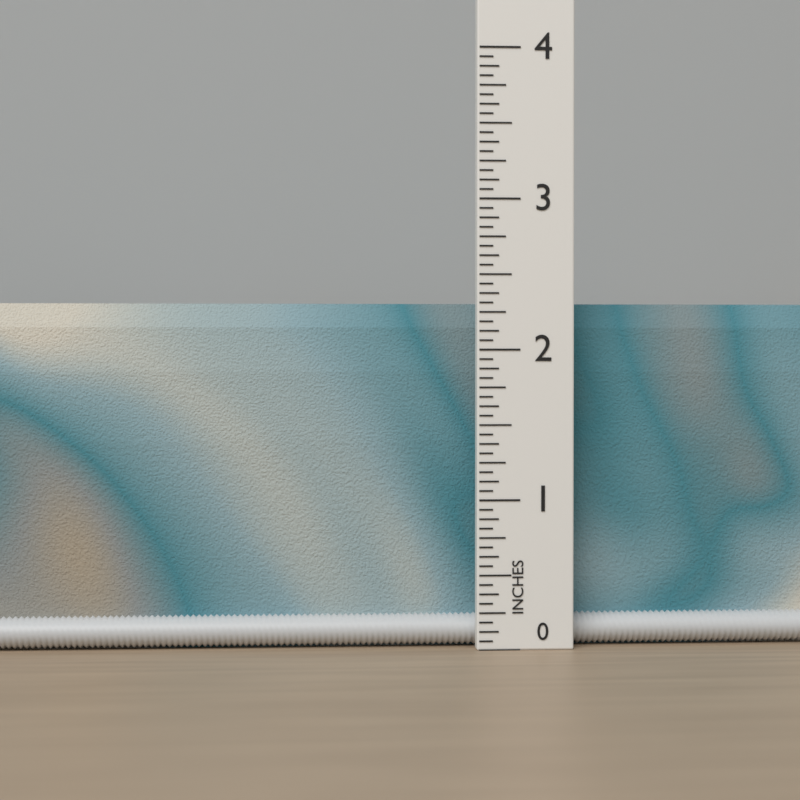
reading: 2.3125 in
